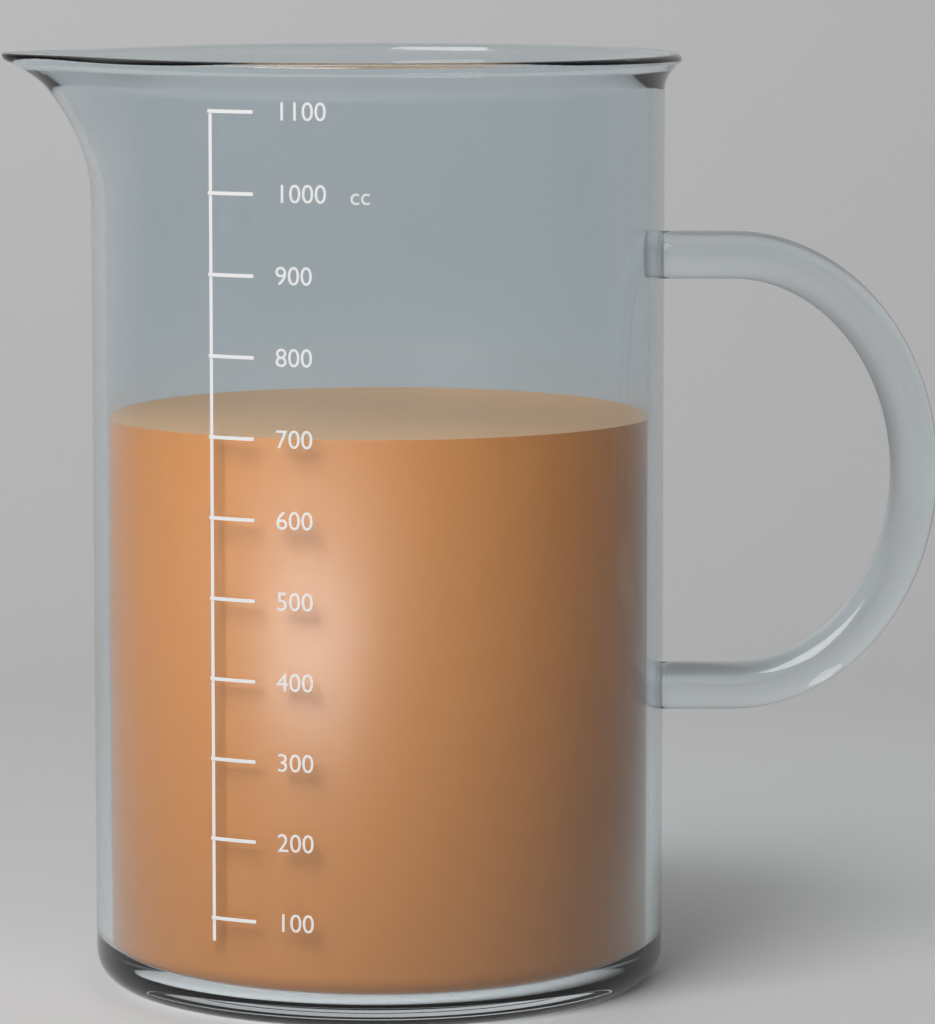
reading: 700 cc
